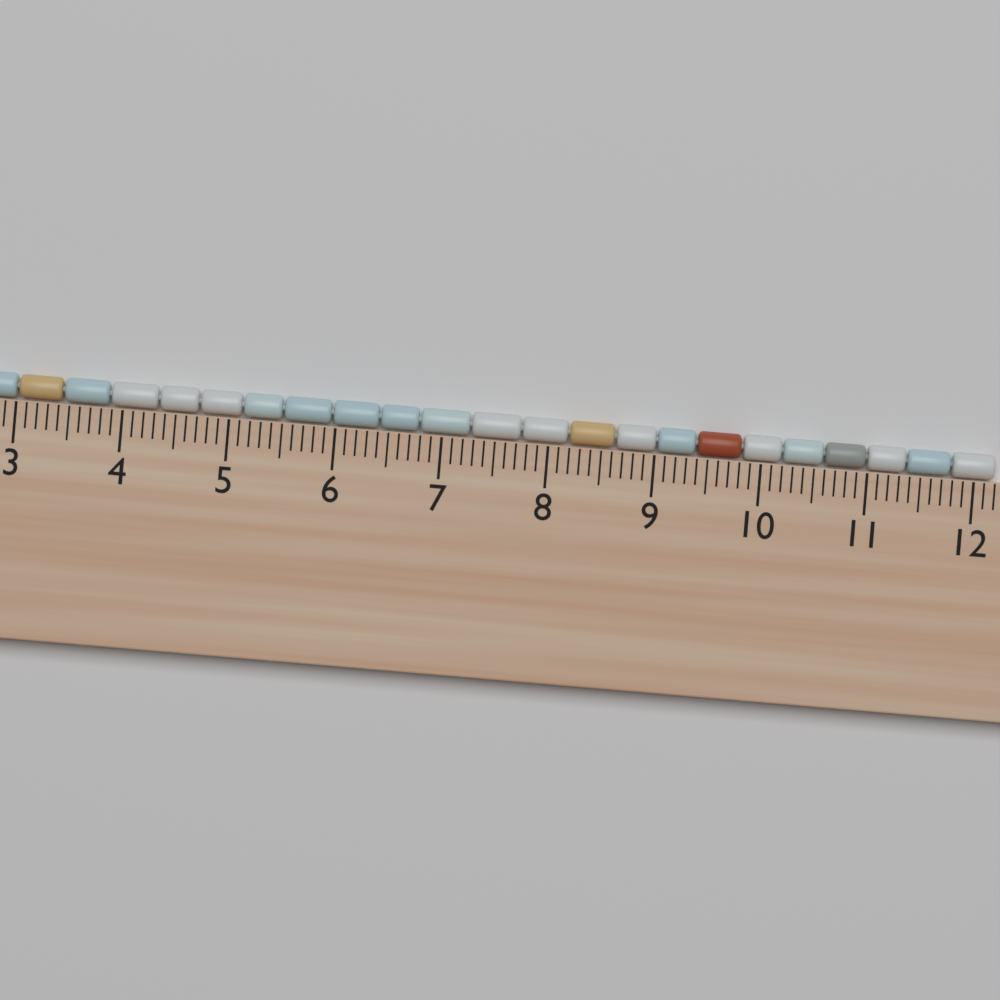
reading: 12.2 cm
